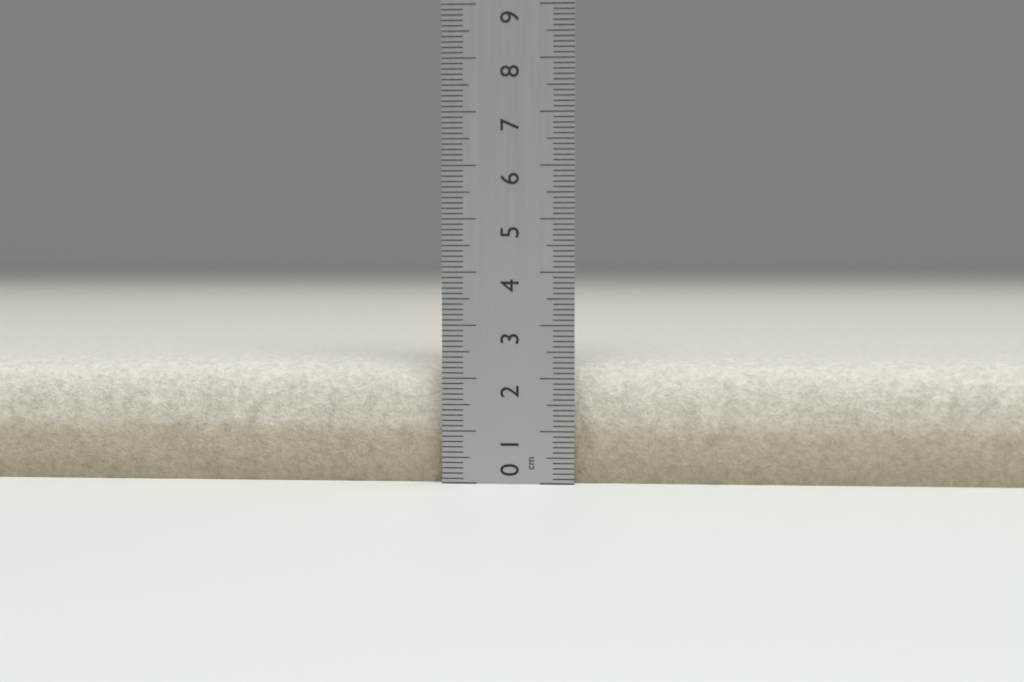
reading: 2.3 cm
